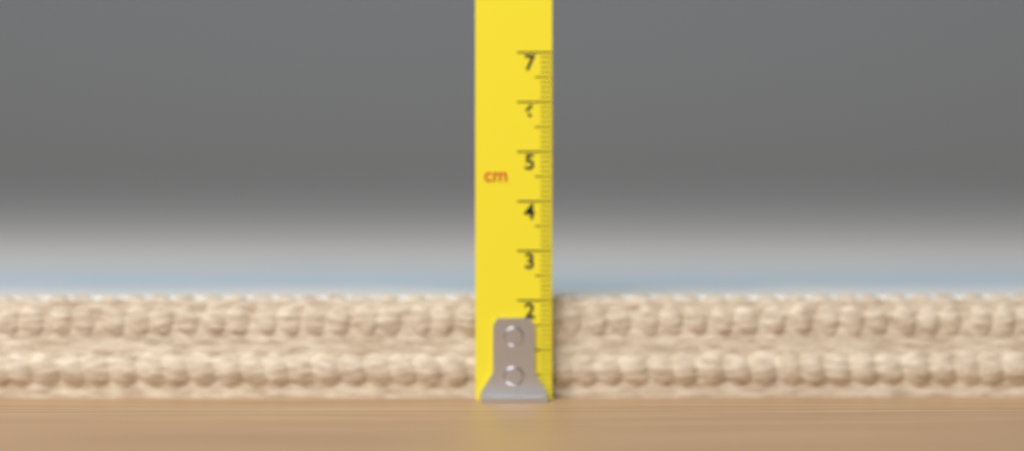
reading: 2.1 cm
